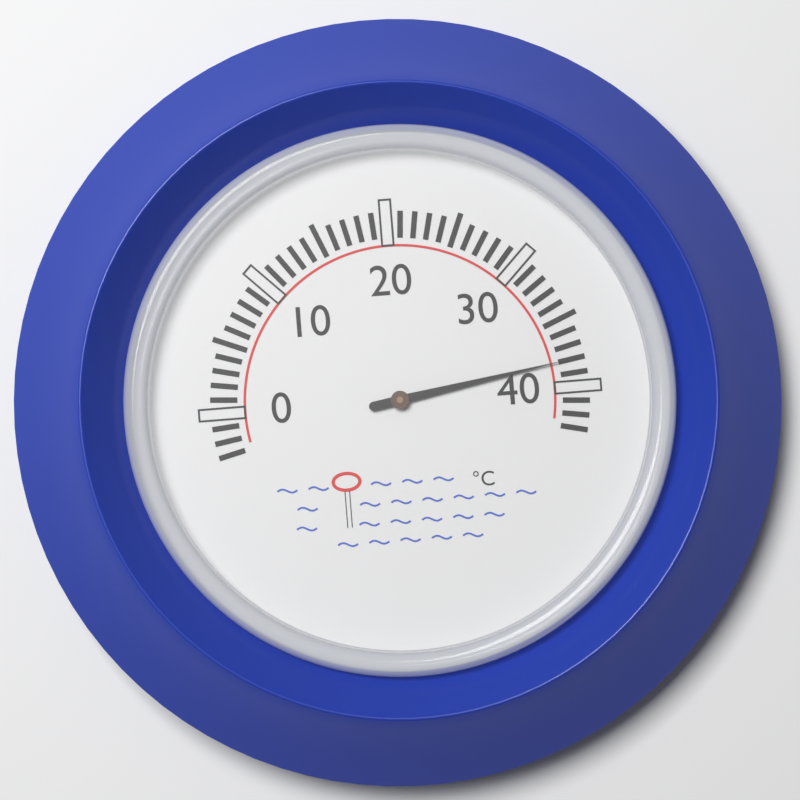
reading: 38 °C
